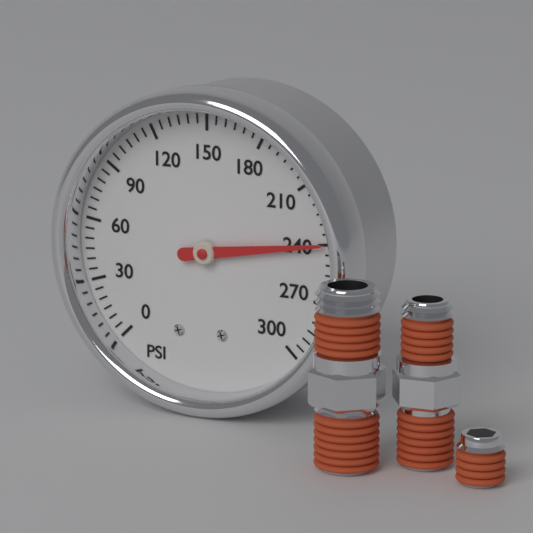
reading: 240 psi
